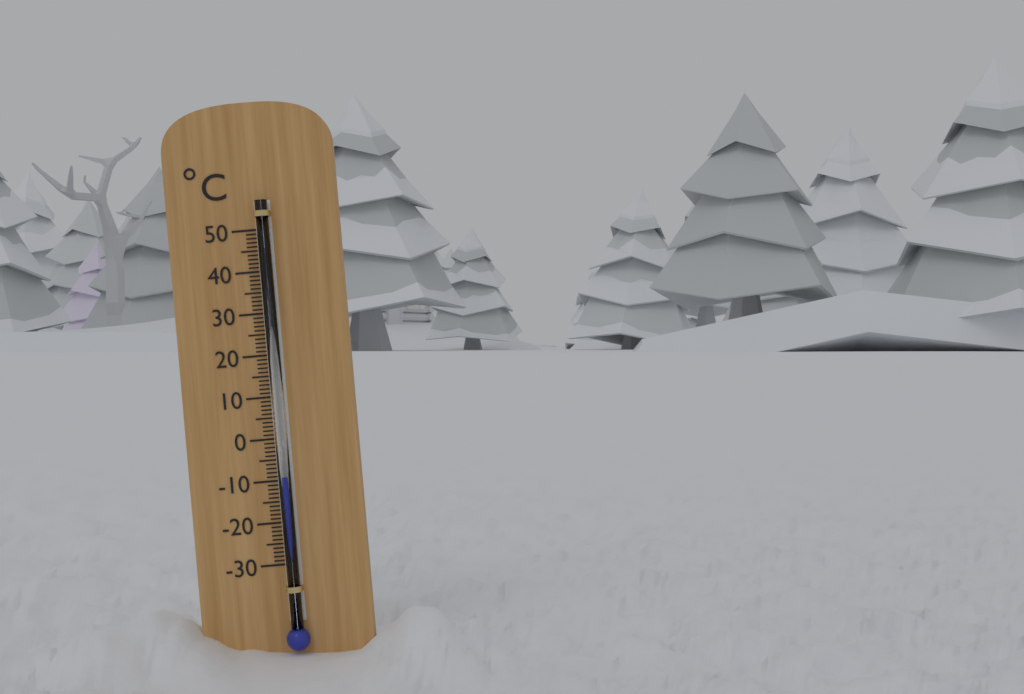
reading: -9 °C
